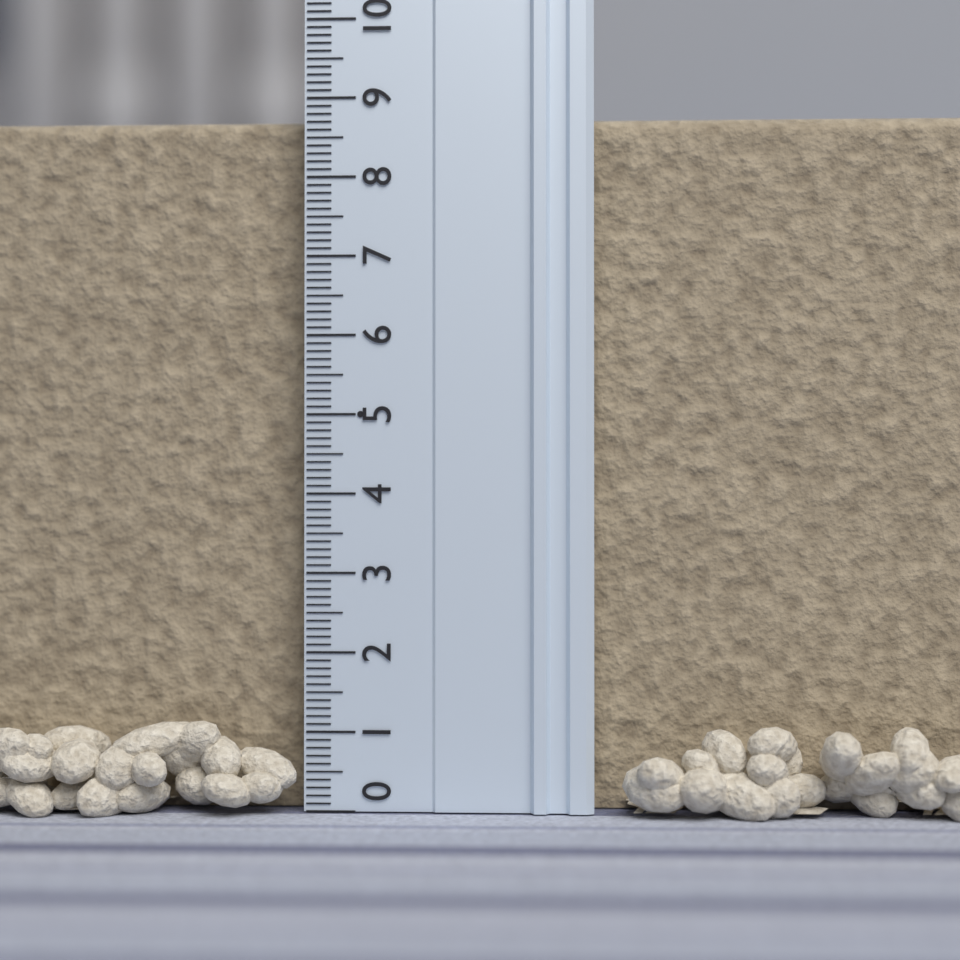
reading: 8.8 (no unit)
